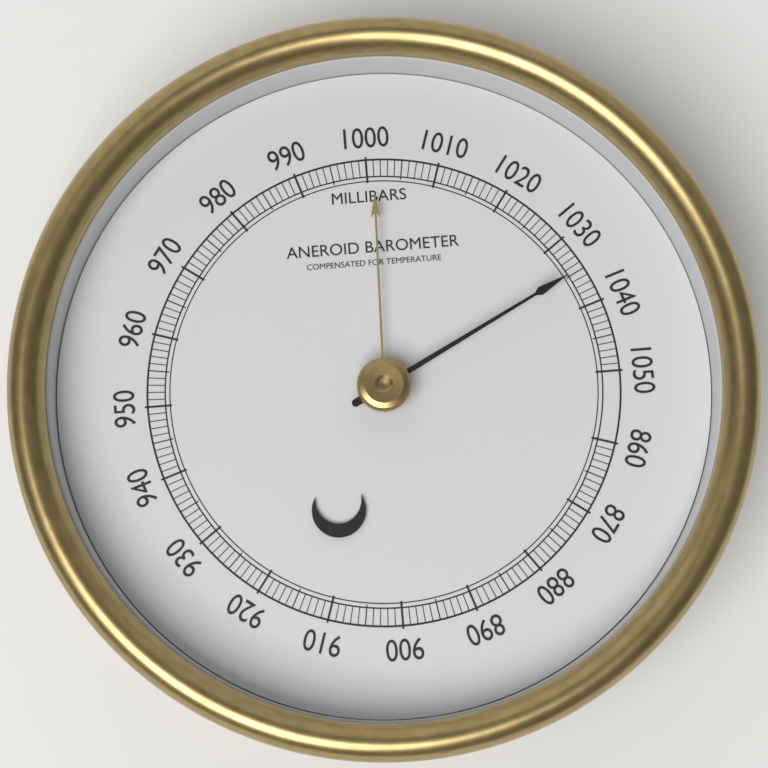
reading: 1035 mbar
